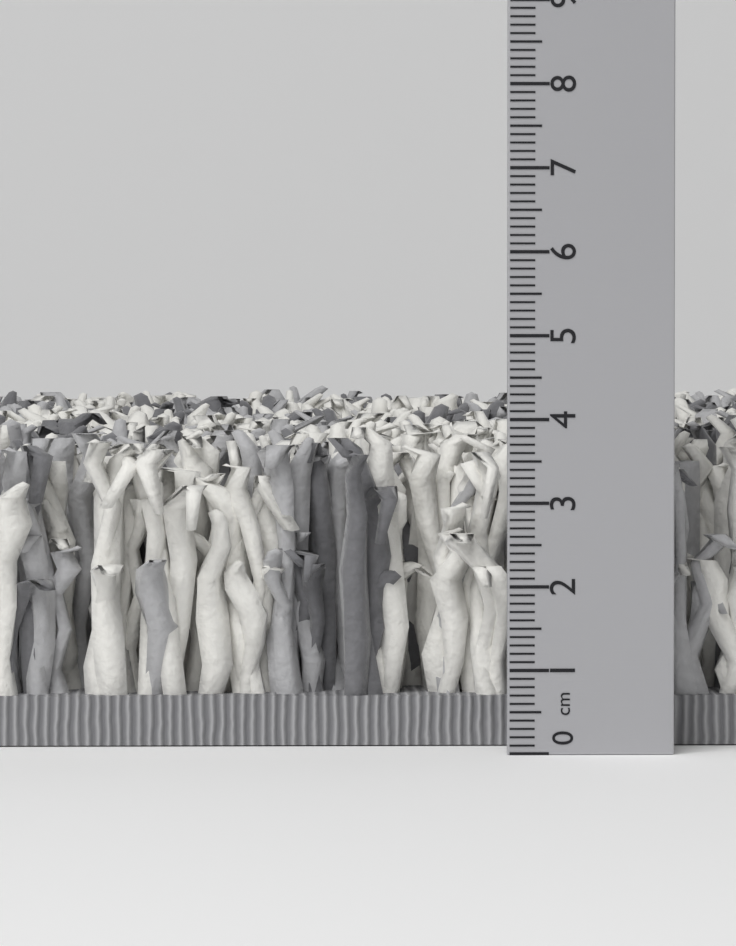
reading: 4.0 cm
